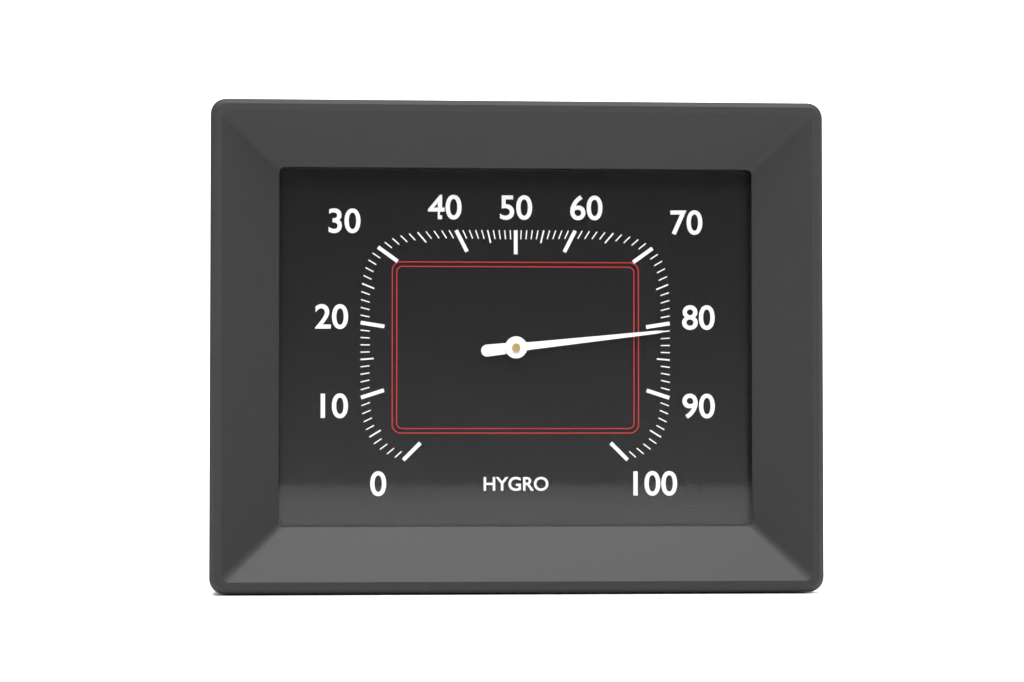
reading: 81 %
